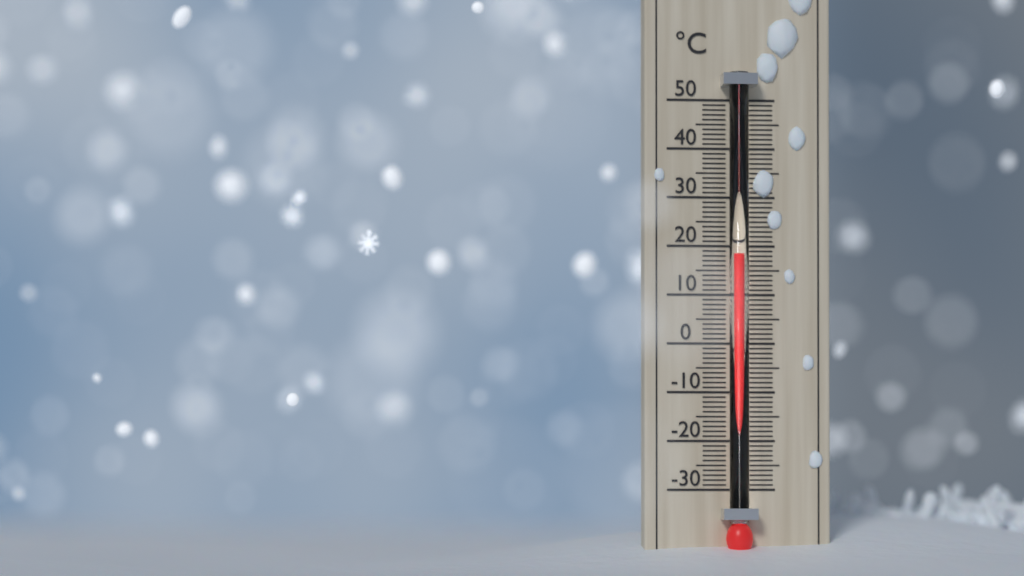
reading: 18 °C
